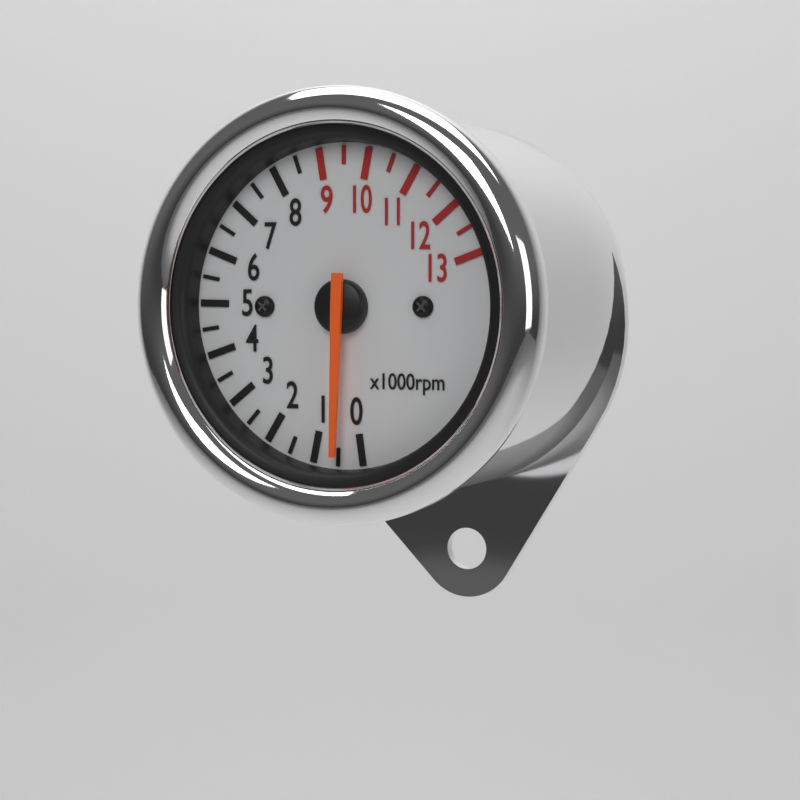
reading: 500 rpm
